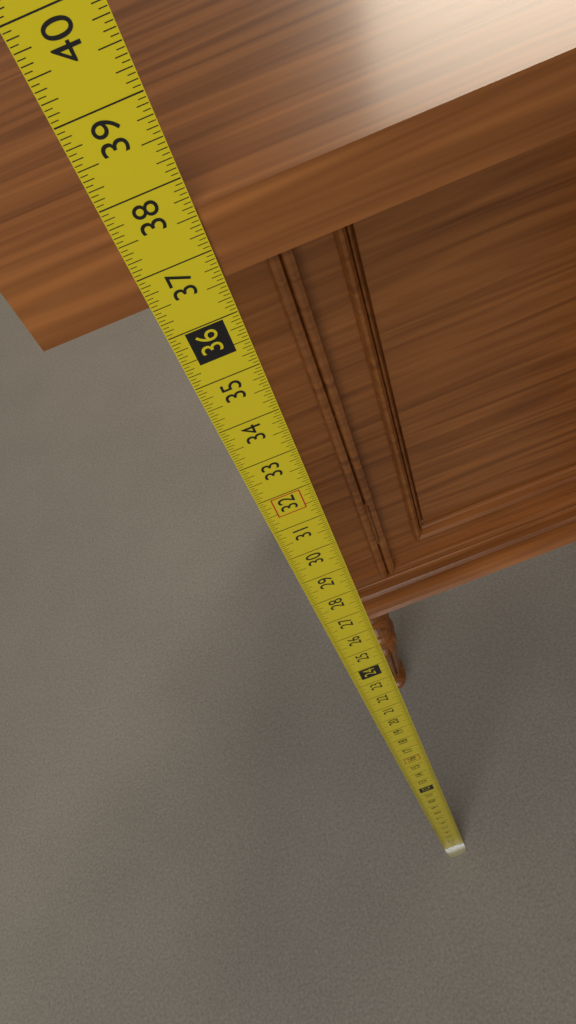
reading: 37.5625 in
